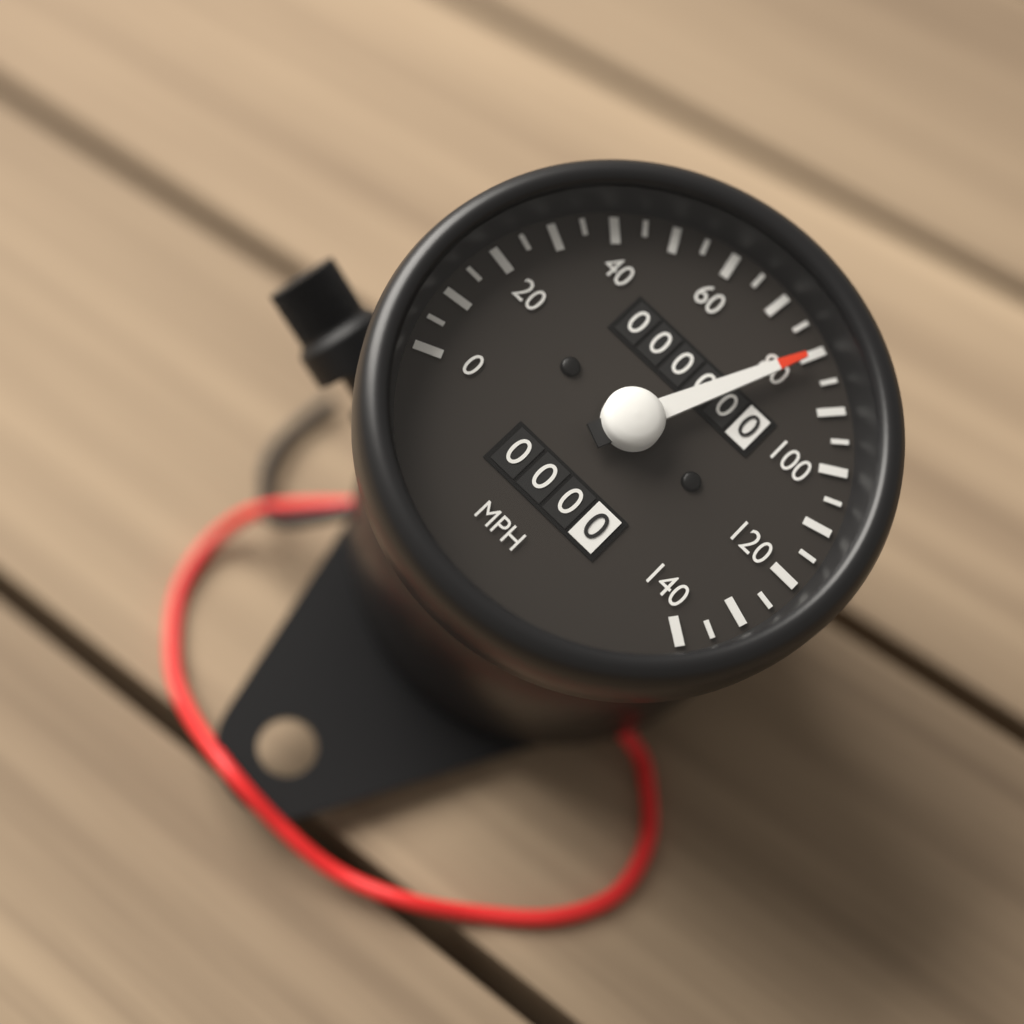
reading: 80 mph
